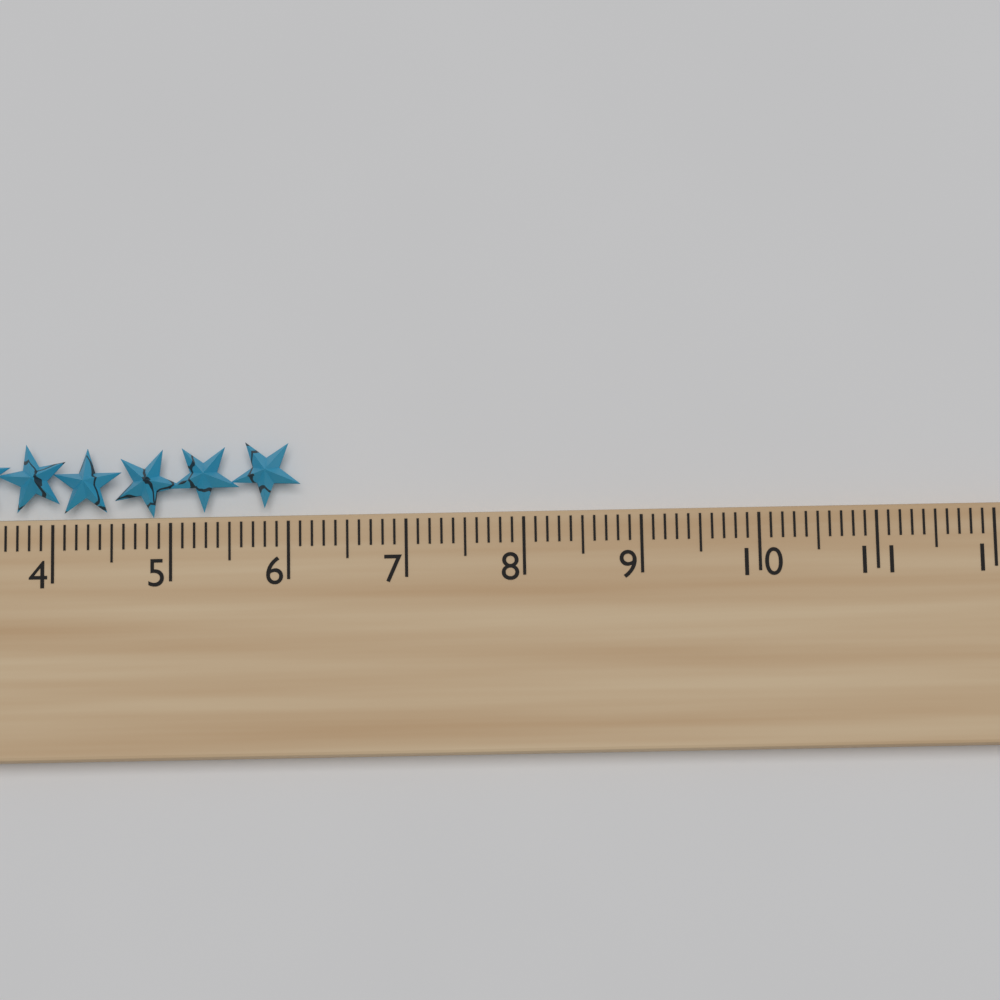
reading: 6.1 cm
